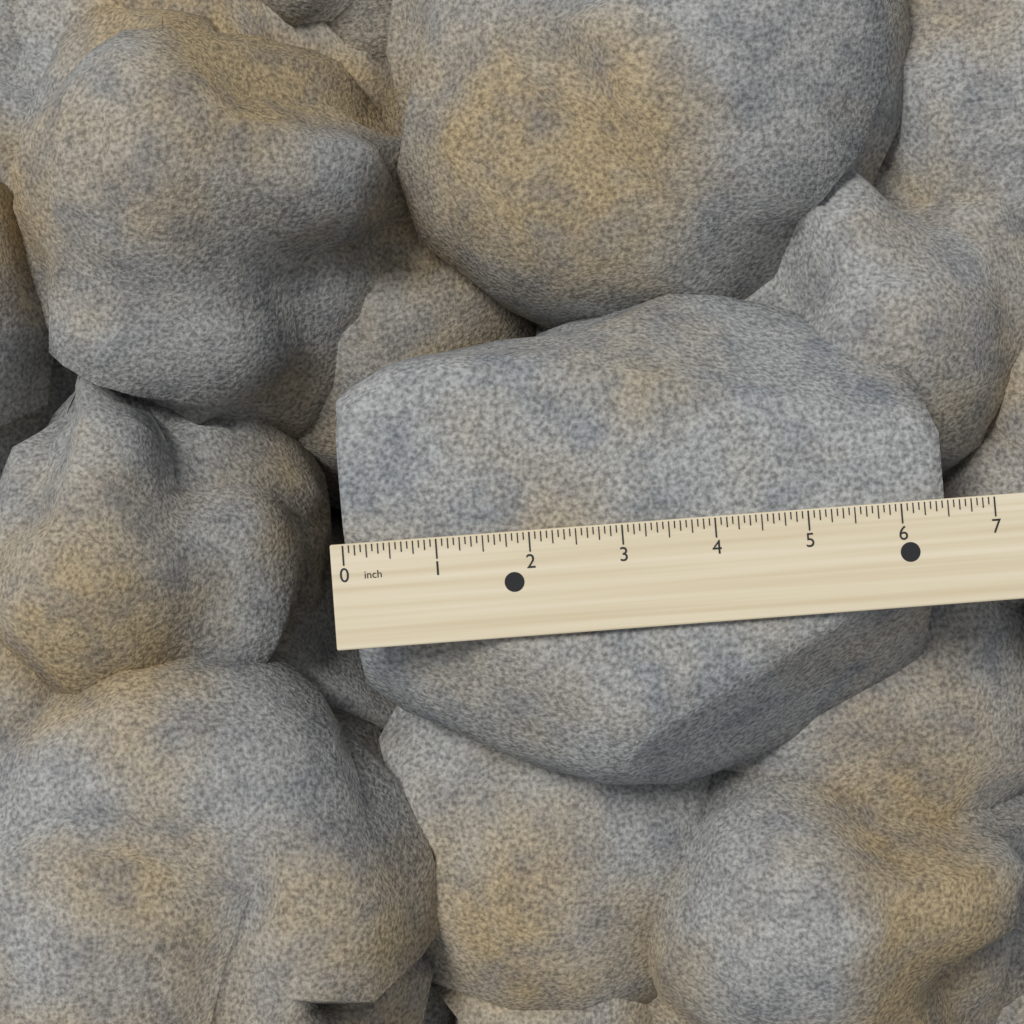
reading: 6.5000 inch
